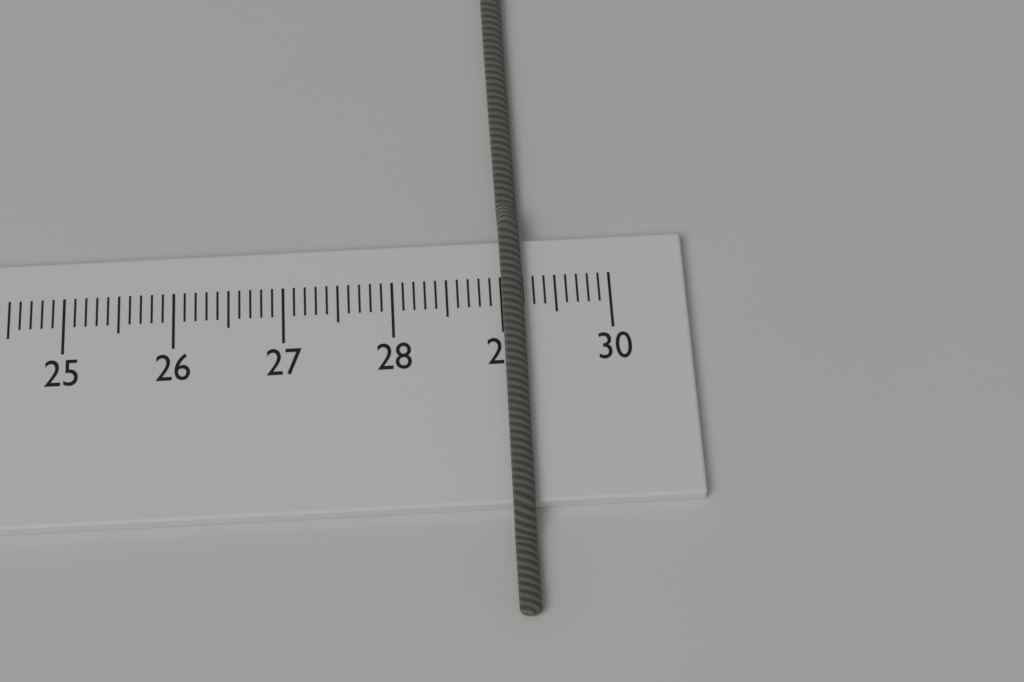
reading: 29.2 cm
